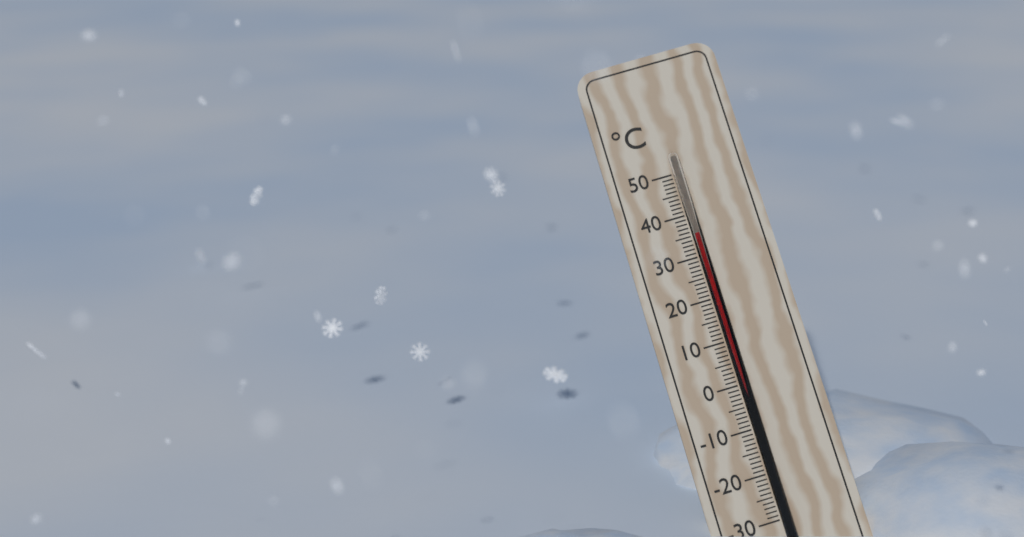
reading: 35 °C
